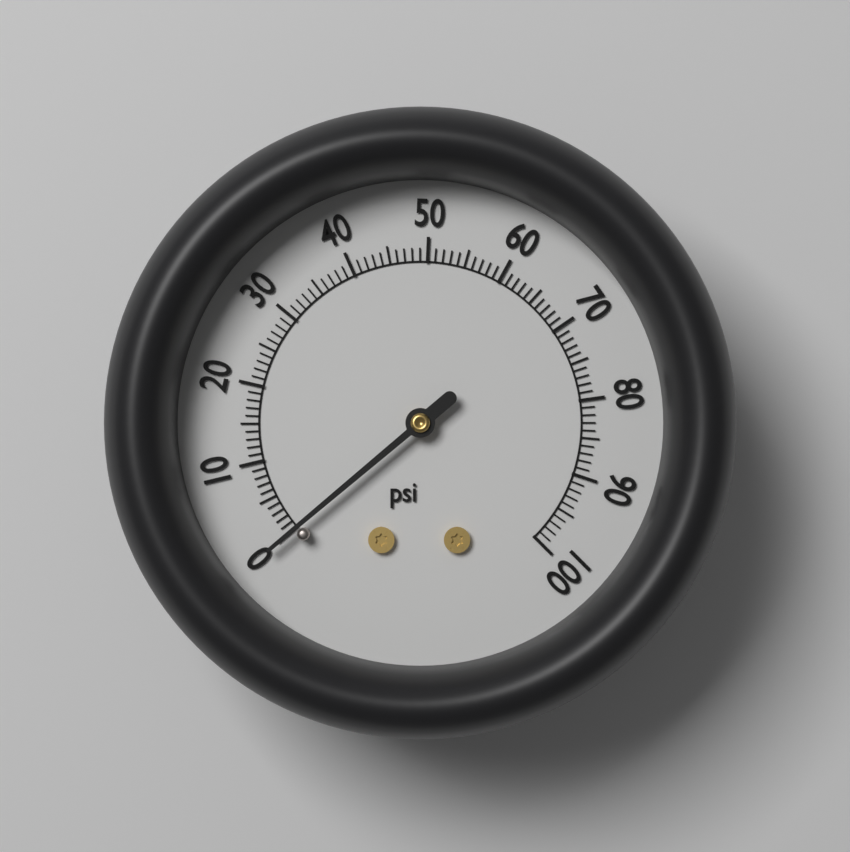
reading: 0 psi
